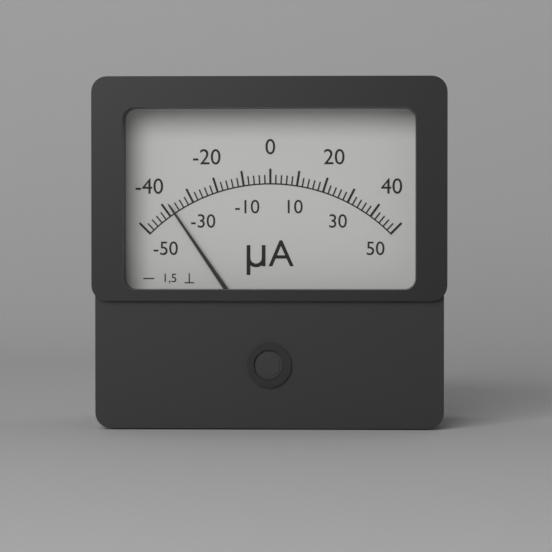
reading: -38 µA
